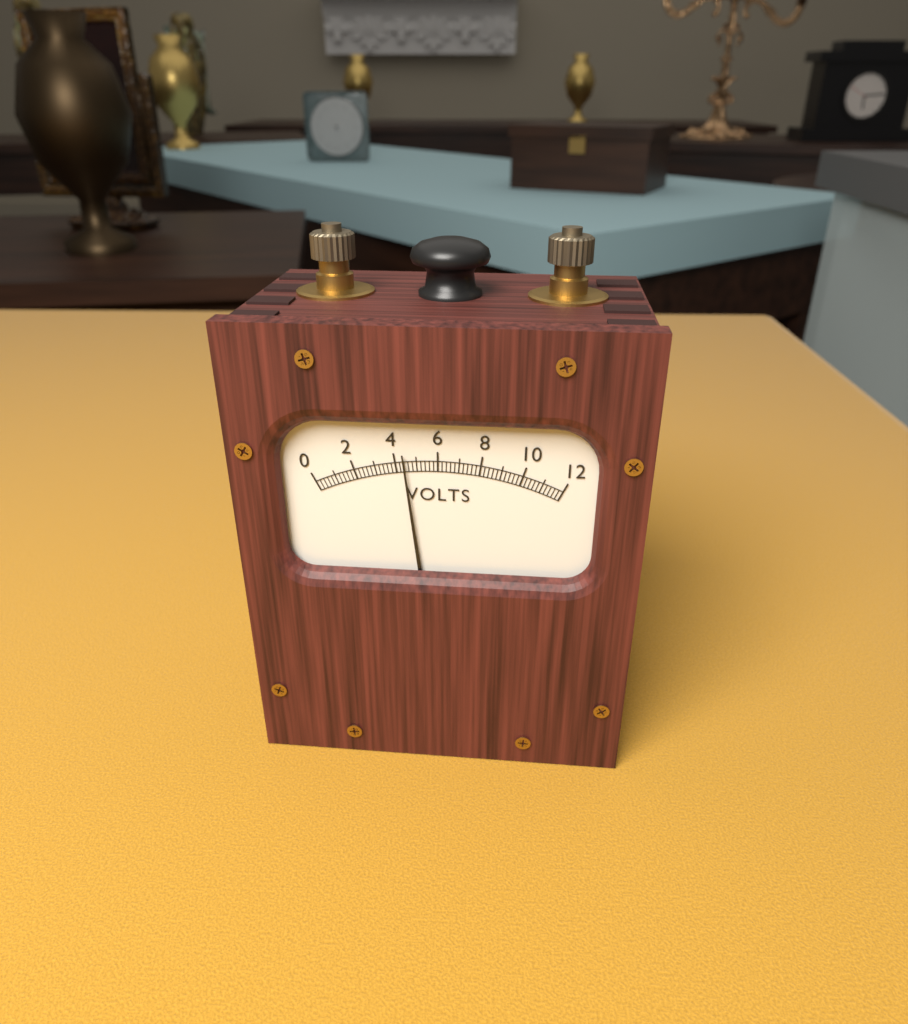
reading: 4.4 V
